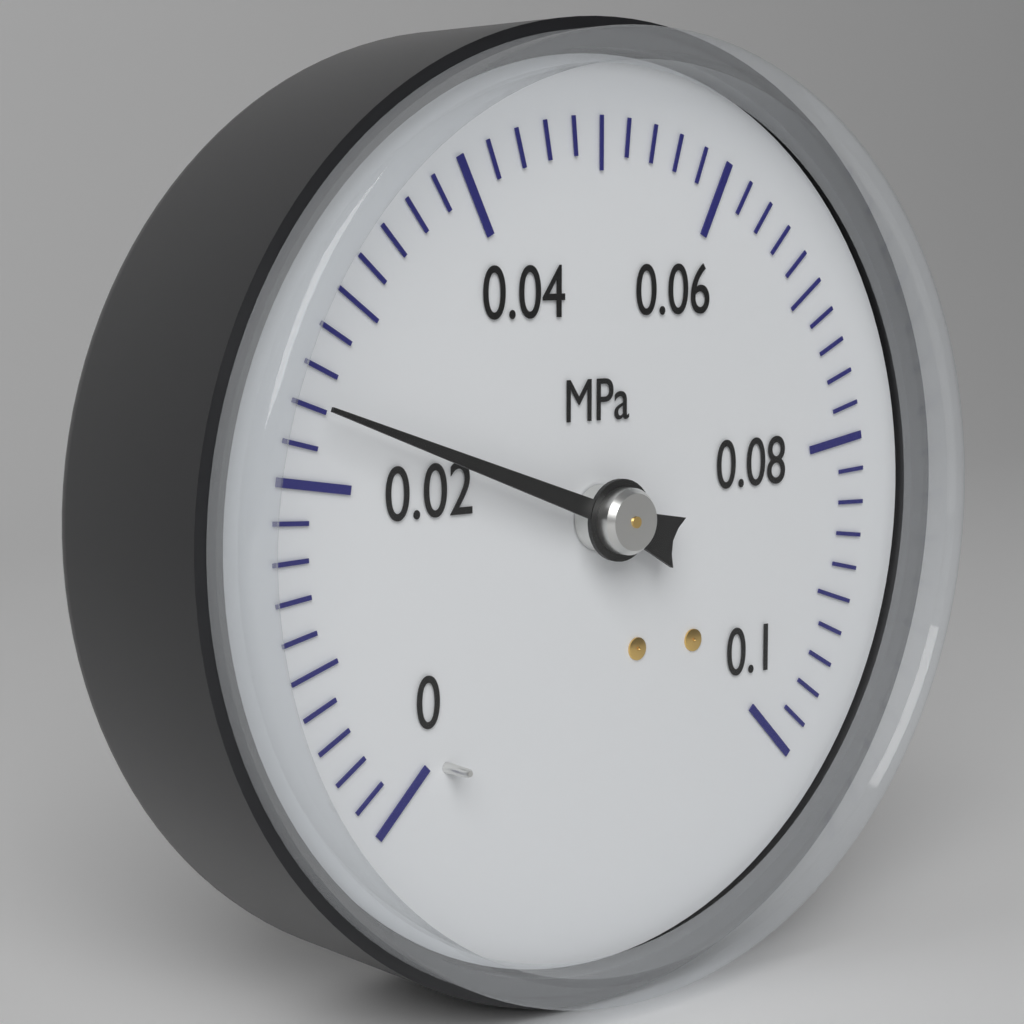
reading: 0.024 MPa
